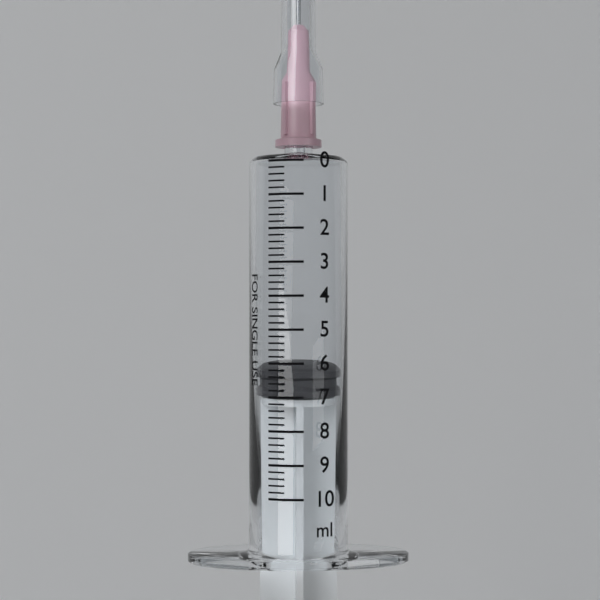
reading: 6.2 ml
